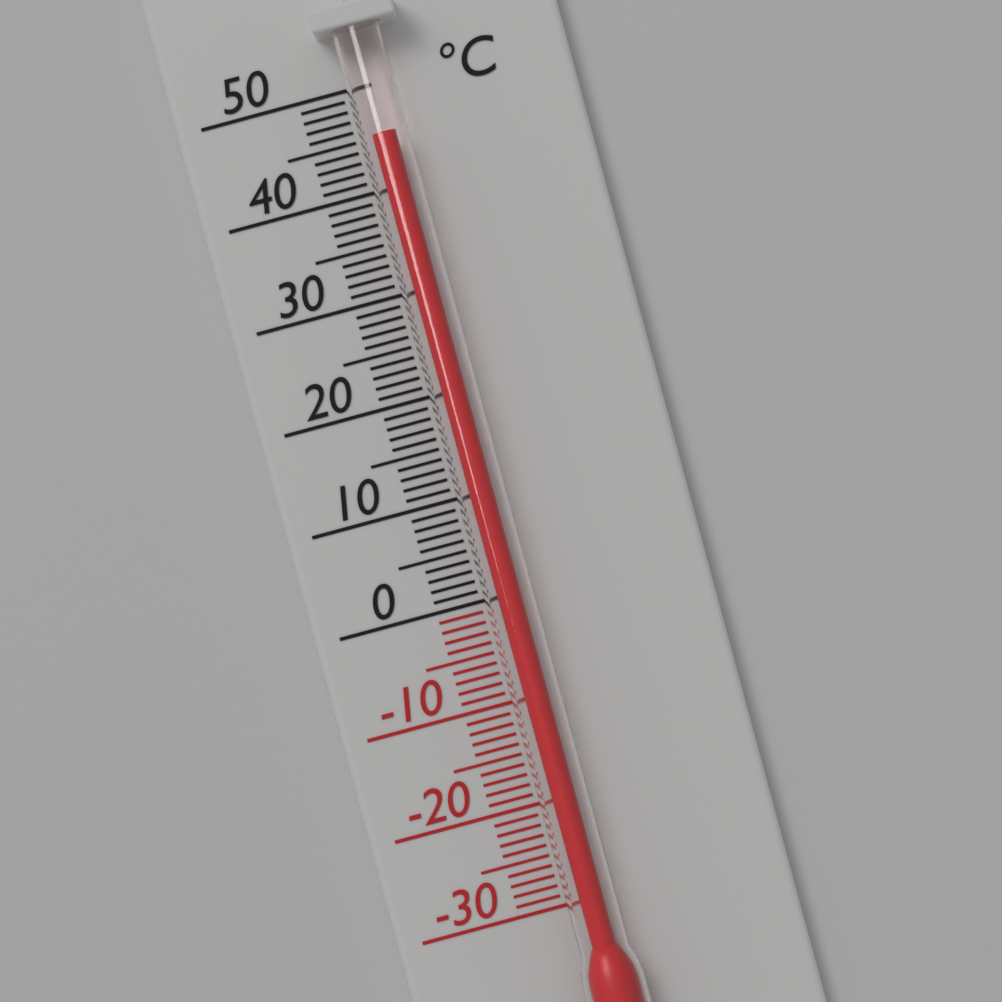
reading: 45 °C
